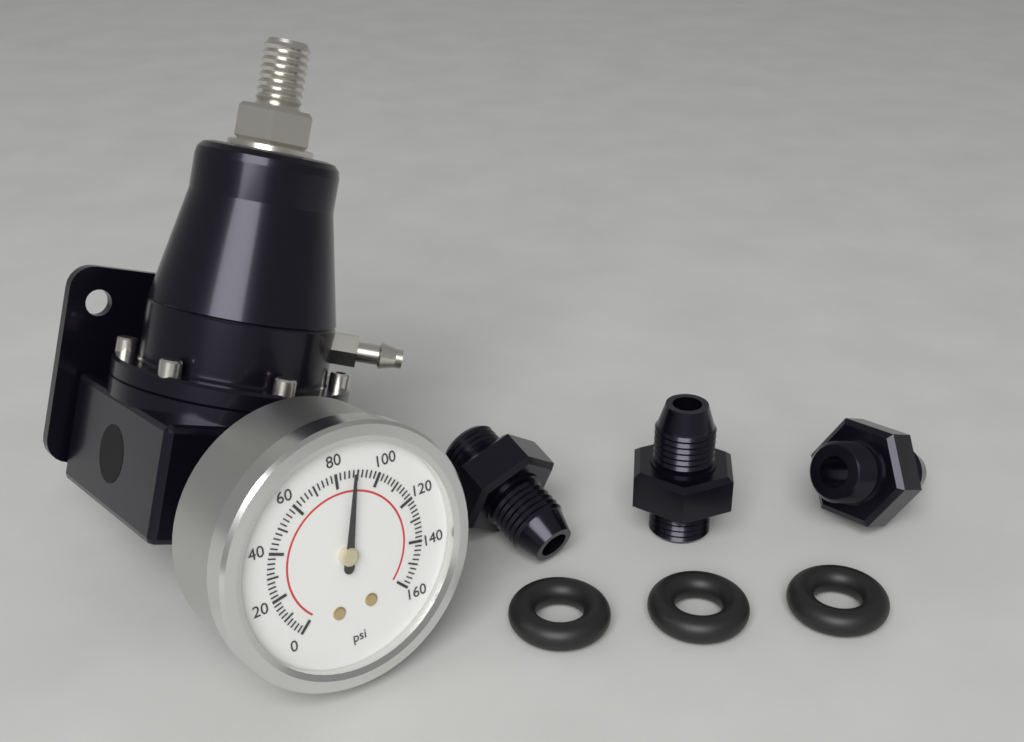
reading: 88 psi
